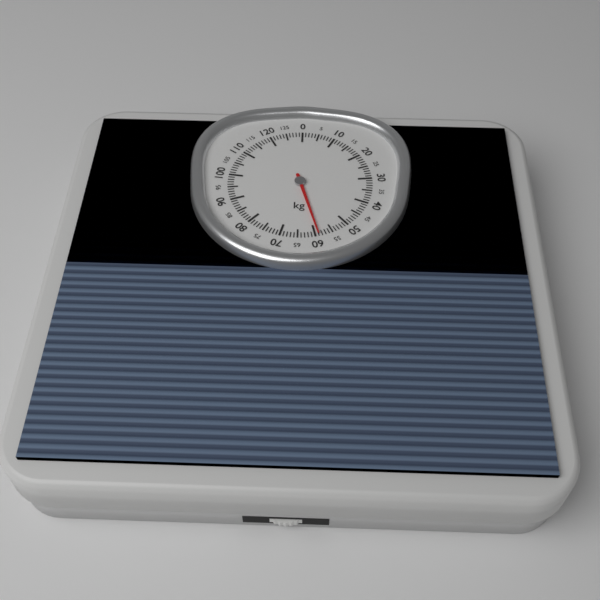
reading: 59 kg
